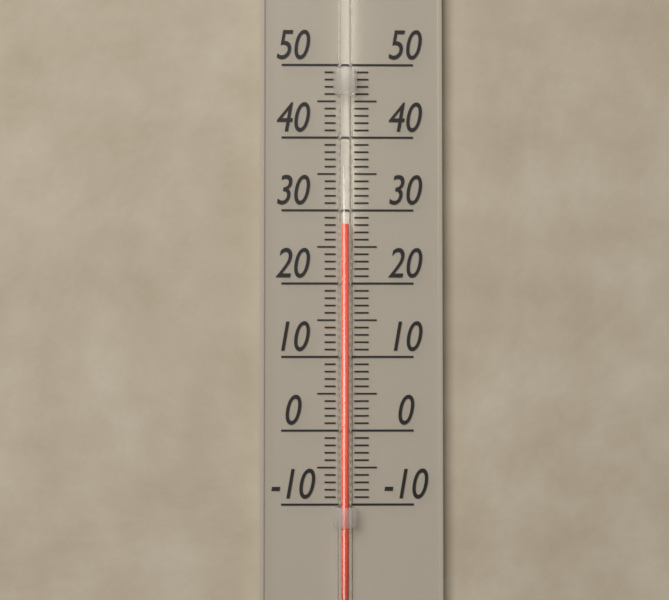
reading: 28 (no unit)
